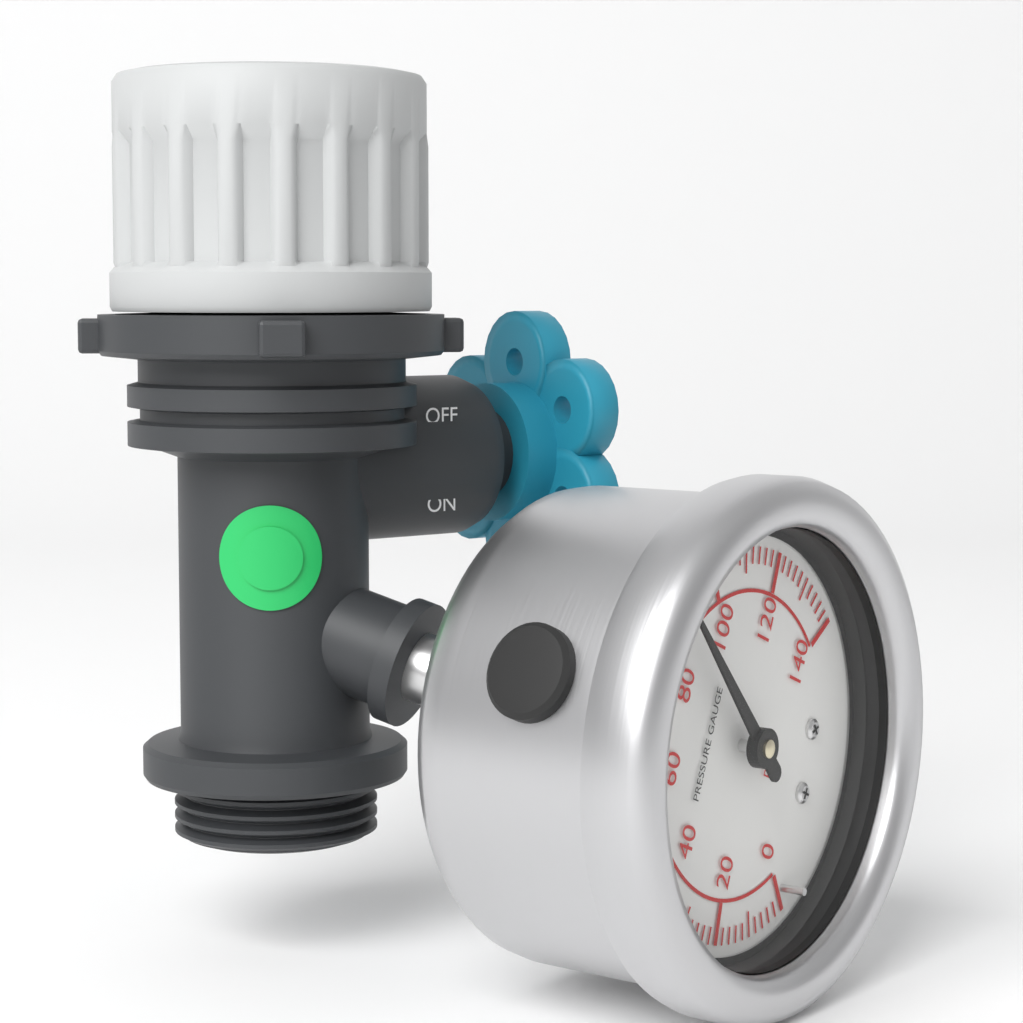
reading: 88 psi
